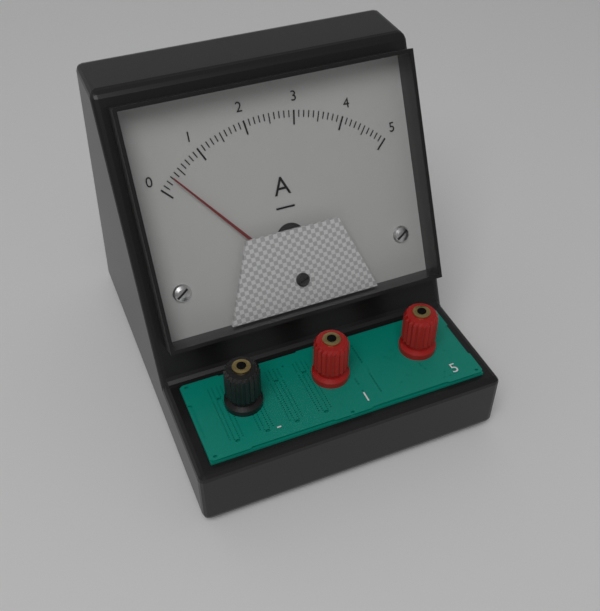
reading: 0.3 A
